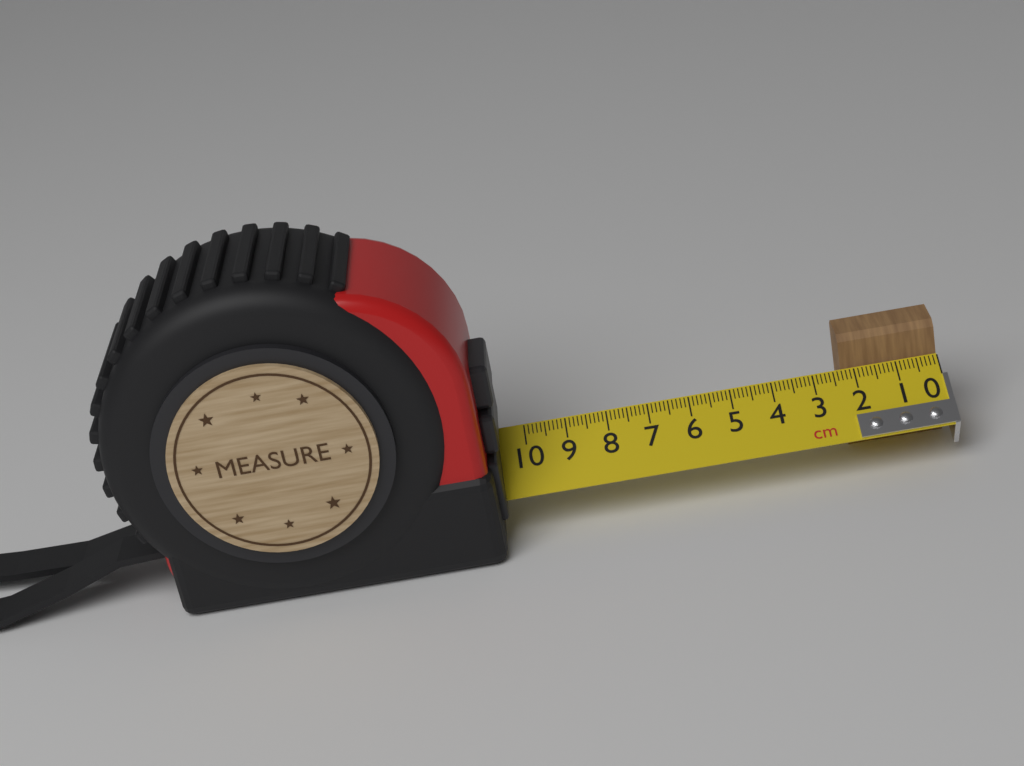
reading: 2.3 cm
